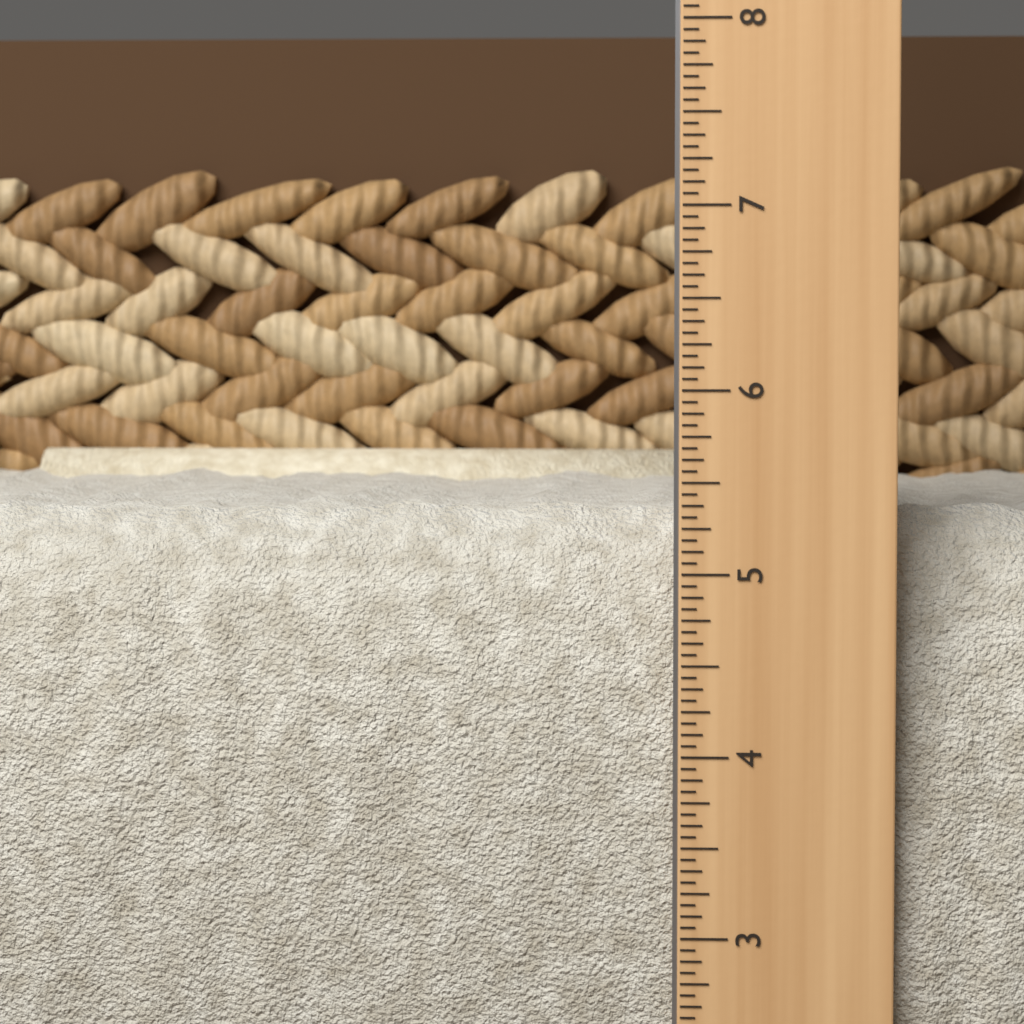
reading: 5.3750 in
